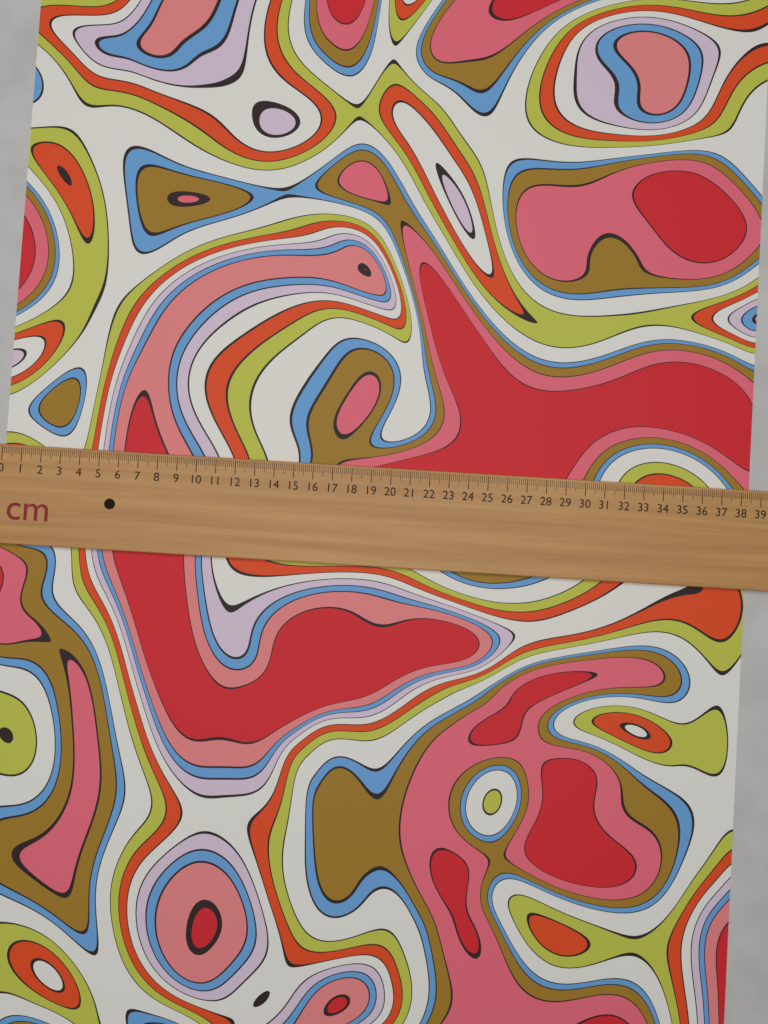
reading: 38.5 cm
